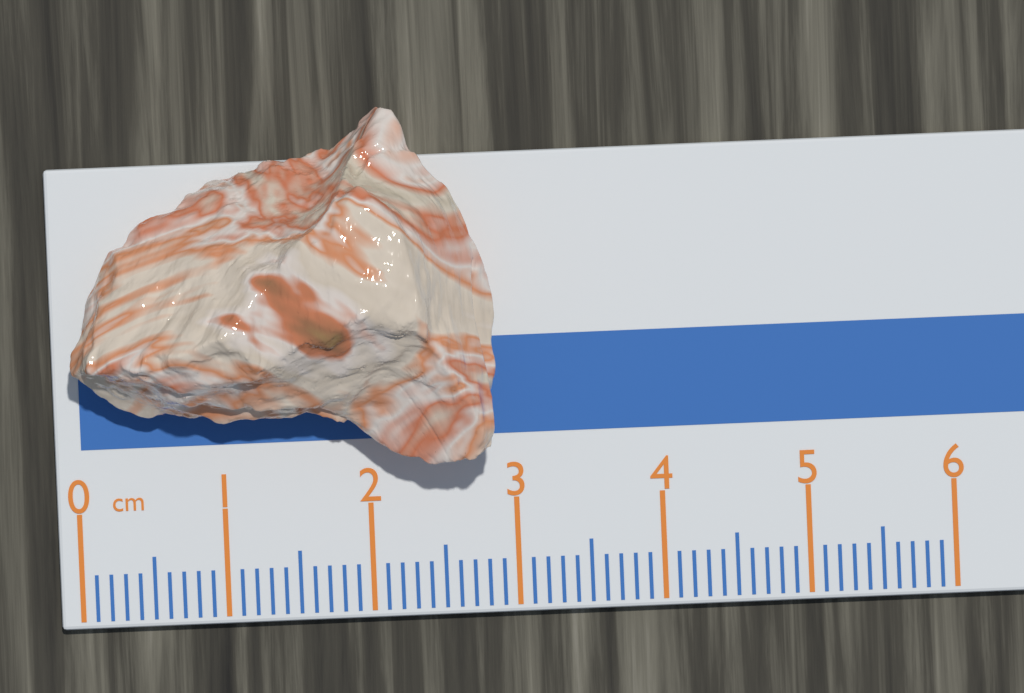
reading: 2.9 cm
